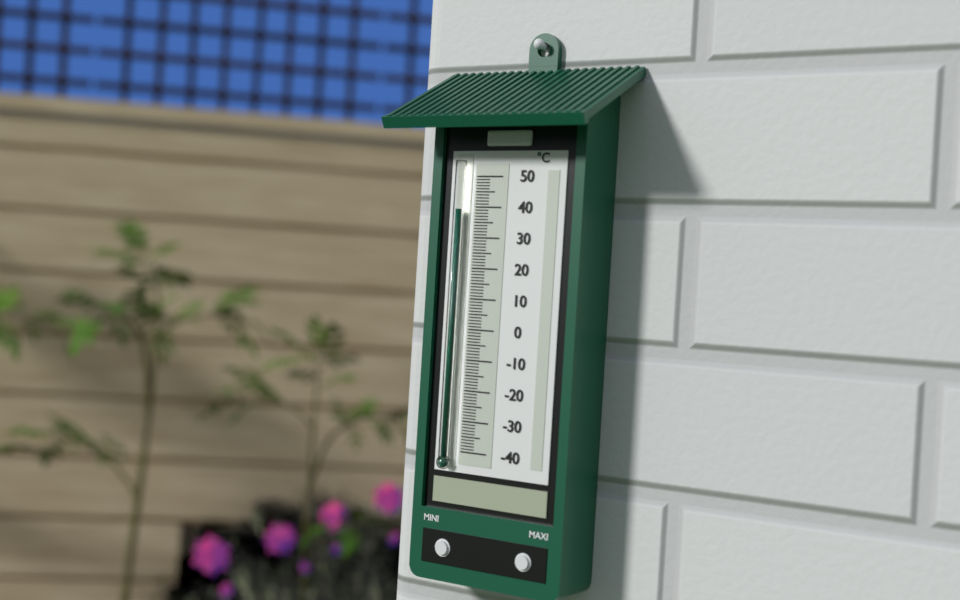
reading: 39 °C
